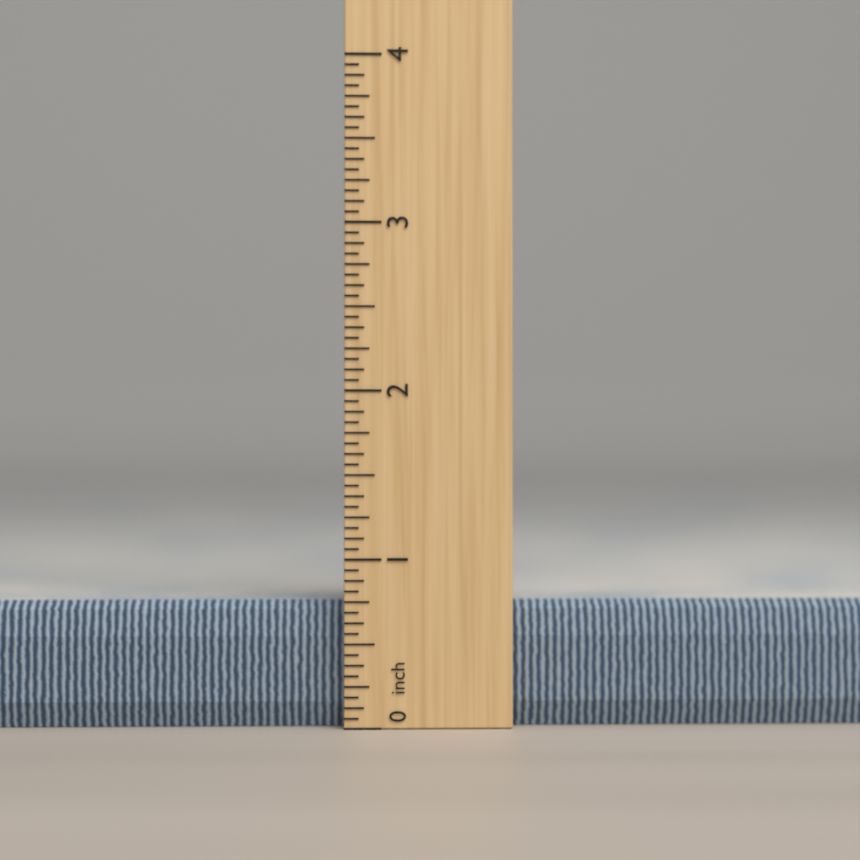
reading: 0.7500 inch
